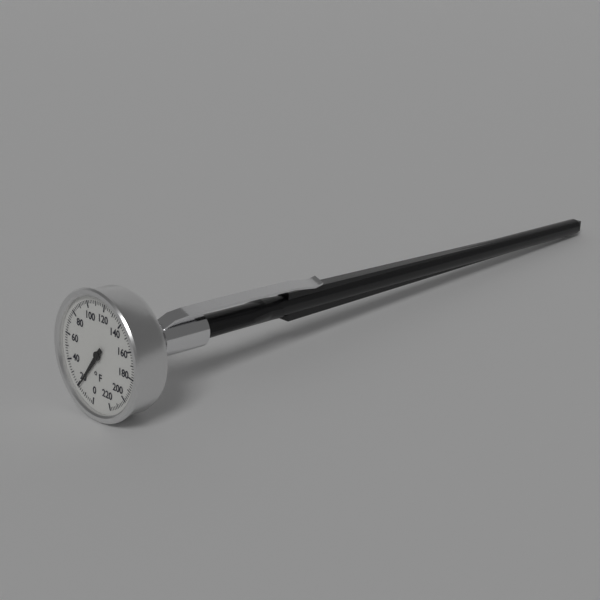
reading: 18 °F
